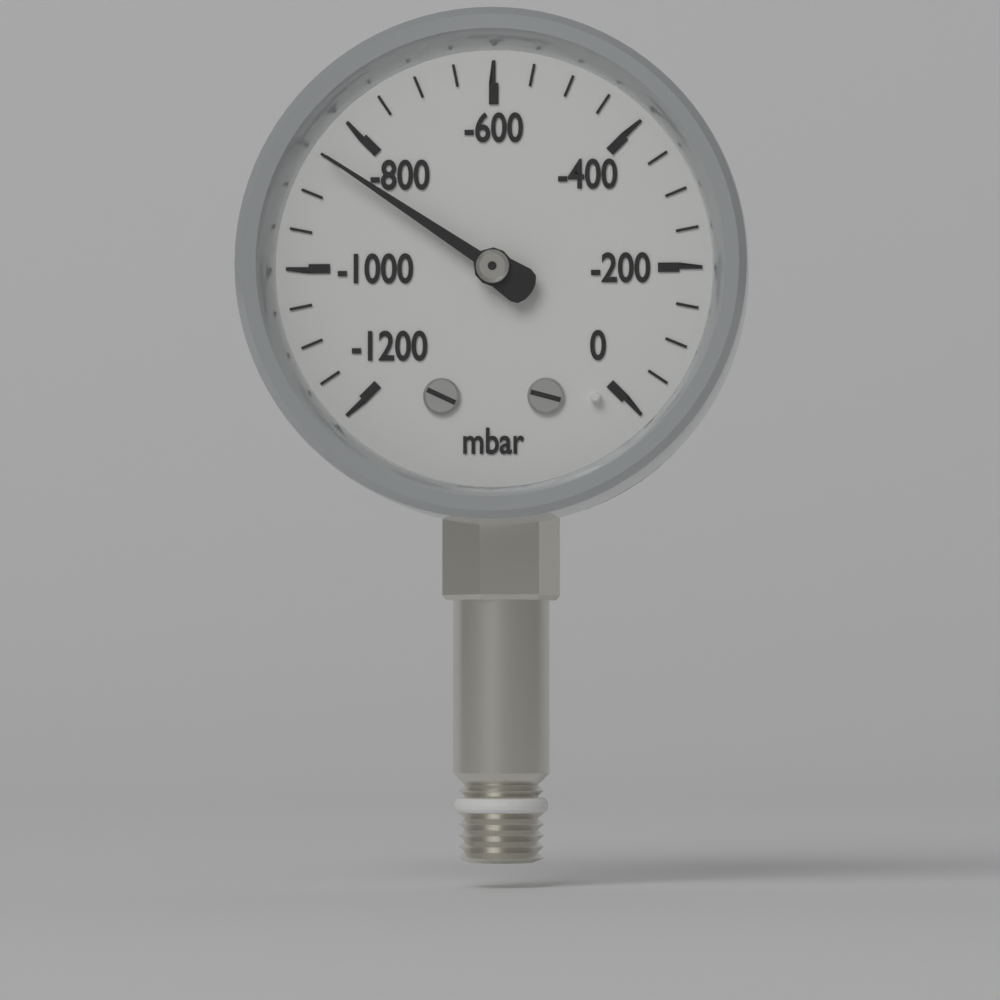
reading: -850 mbar
